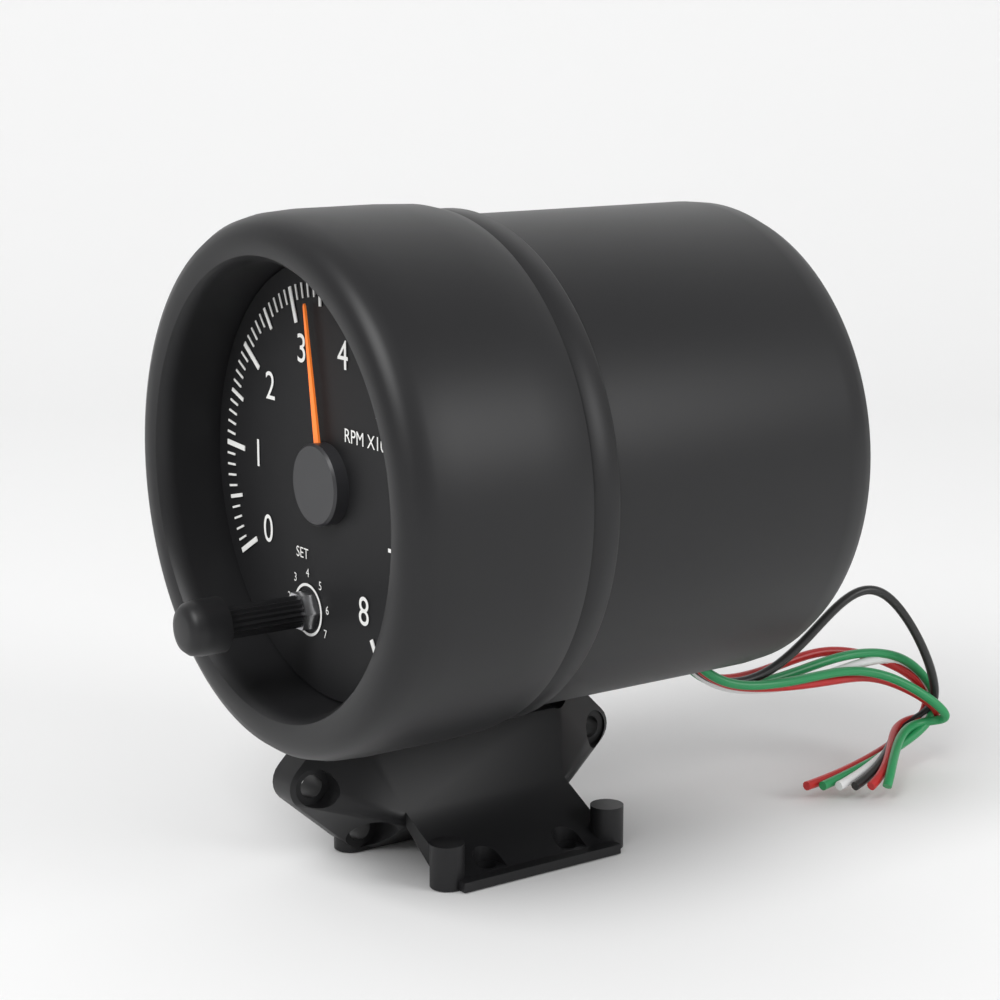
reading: 3.3 RPM x1000
